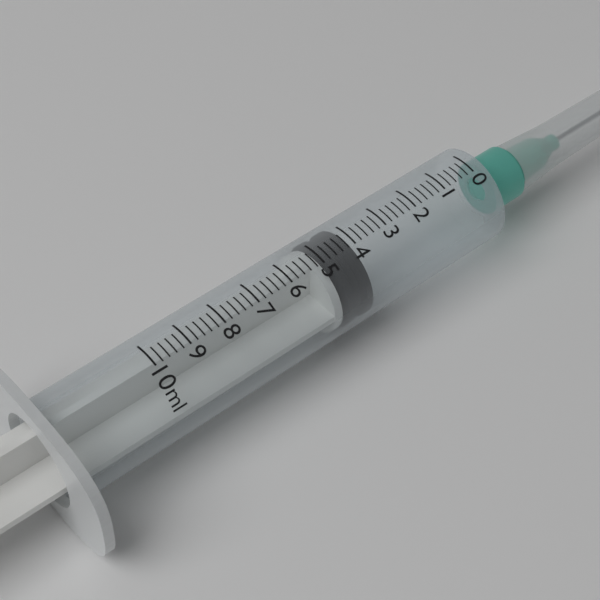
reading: 4.0 ml
